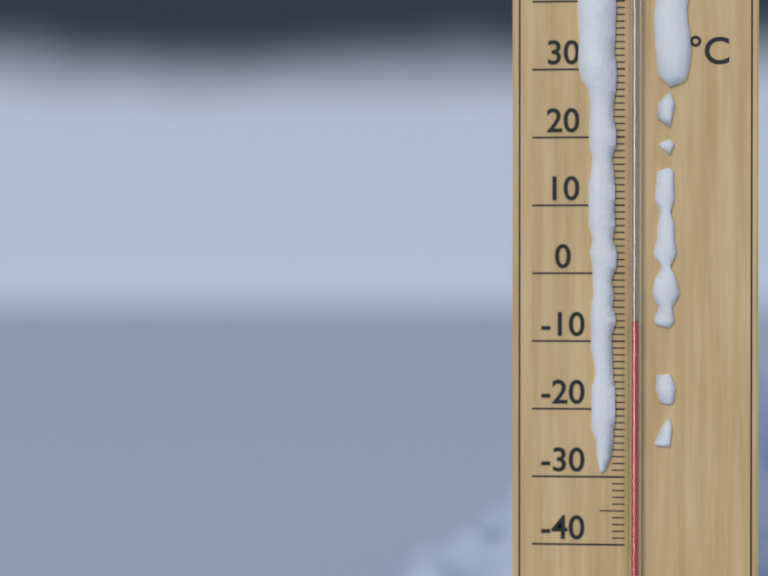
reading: -7 °C
